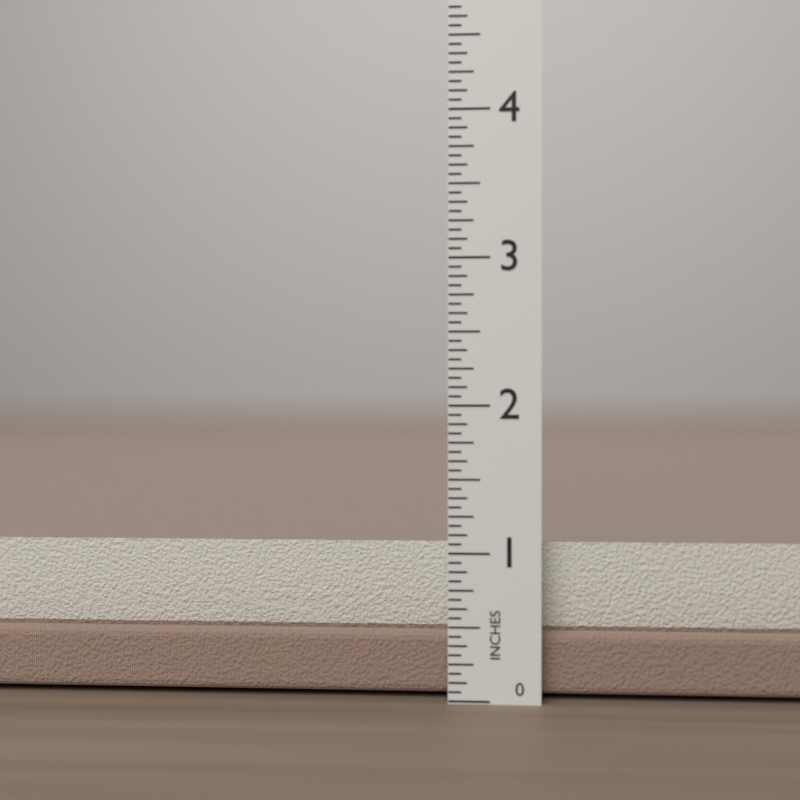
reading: 1.0625 in
